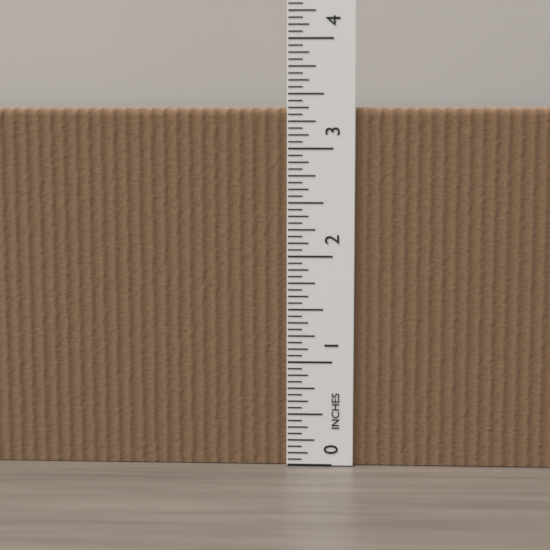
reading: 3.3750 in
